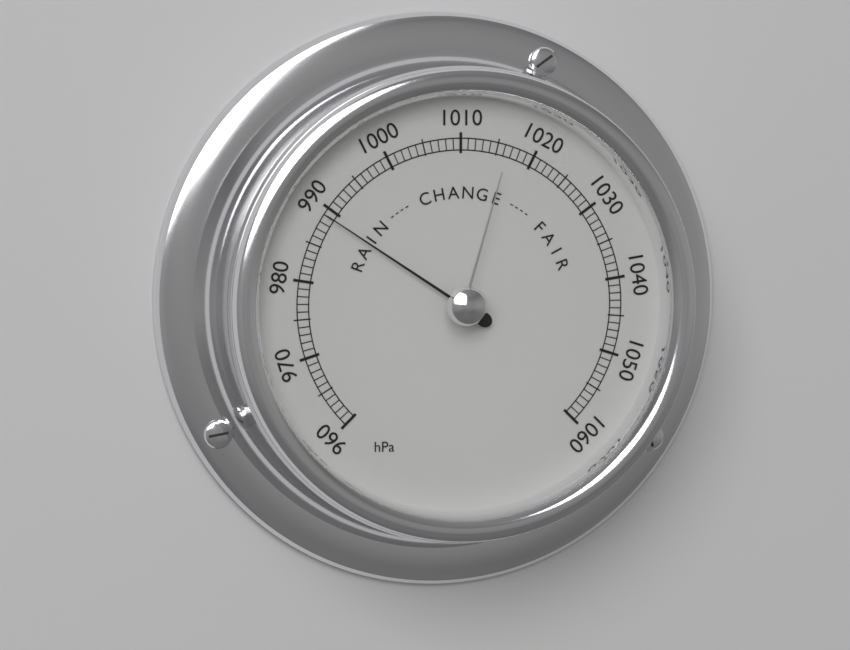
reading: 989 hPa
